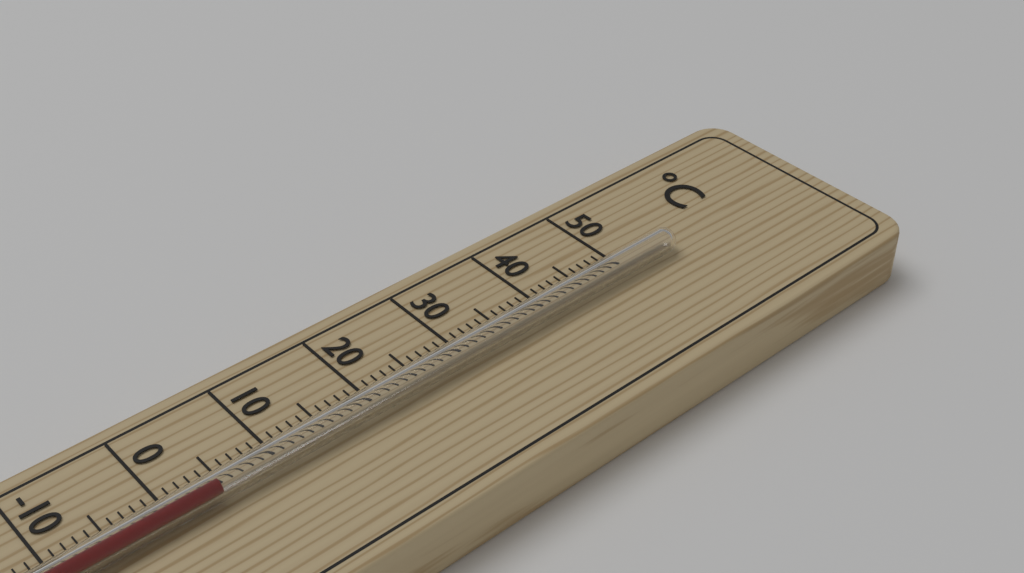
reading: 4 °C
